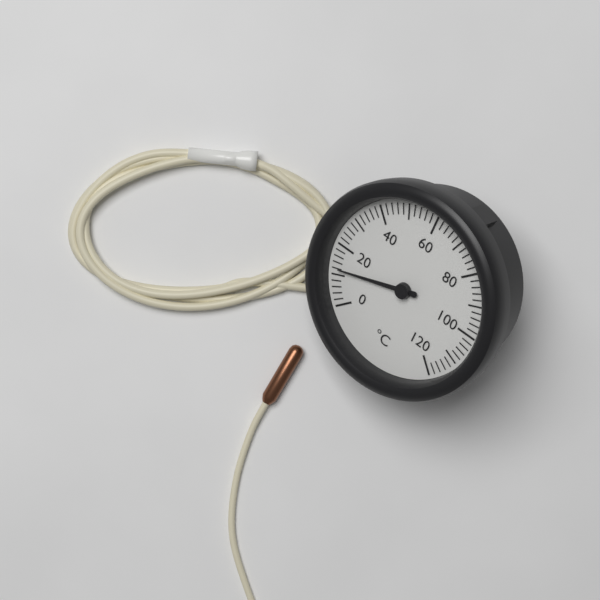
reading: 12 °C
